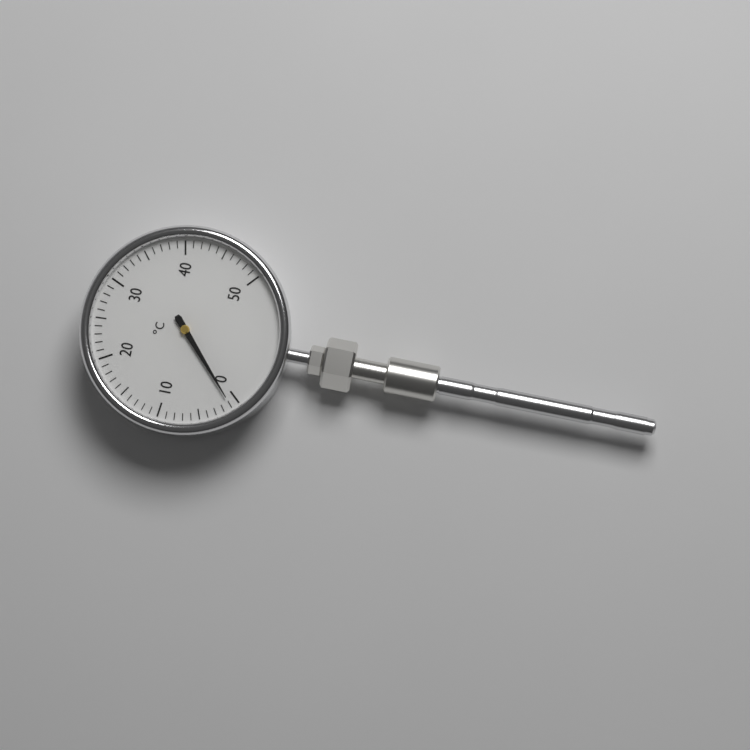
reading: 1 °C
